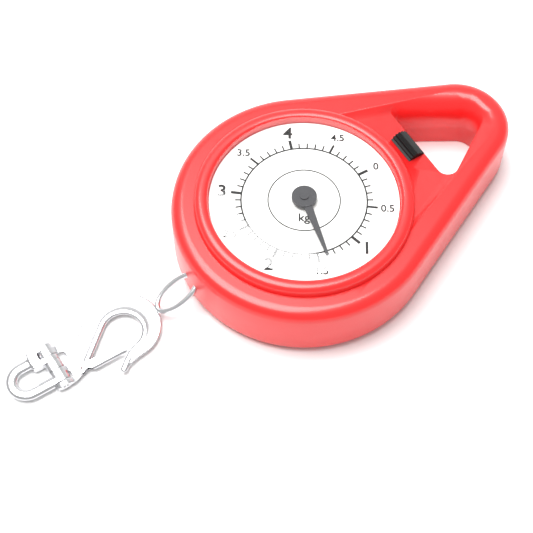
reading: 1.4 kg
